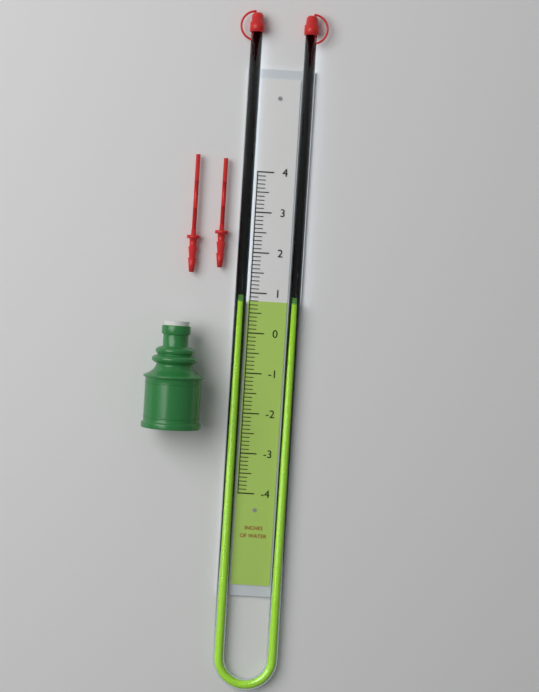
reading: 0.8 in
